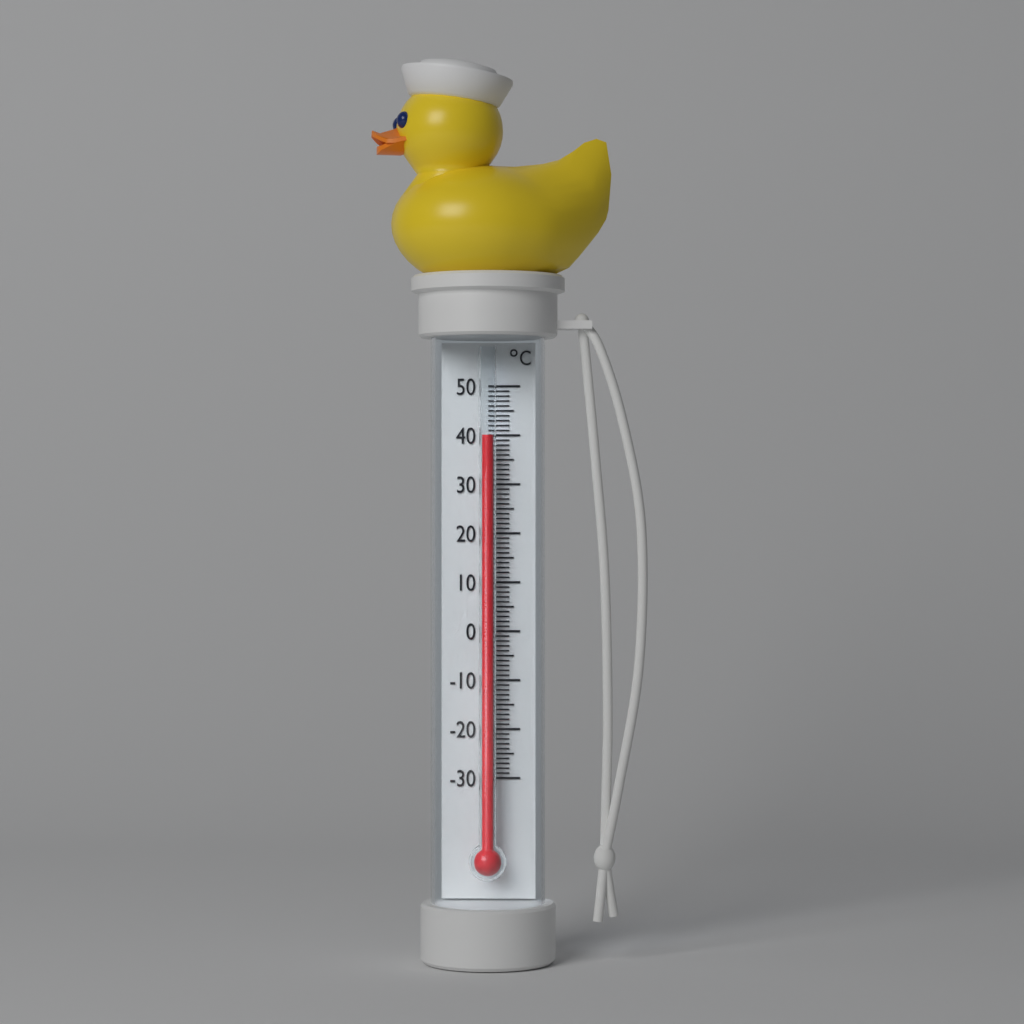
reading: 40 °C
